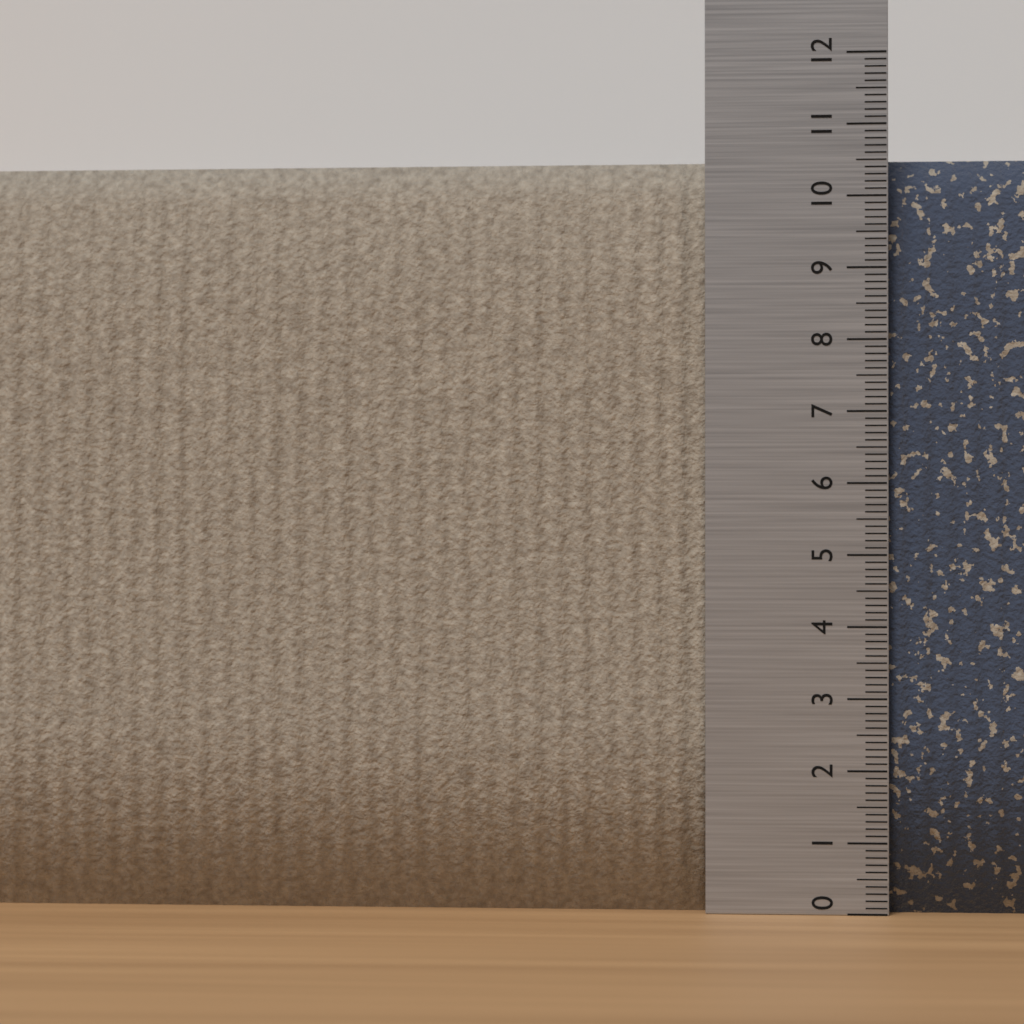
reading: 10.6 (no unit)
